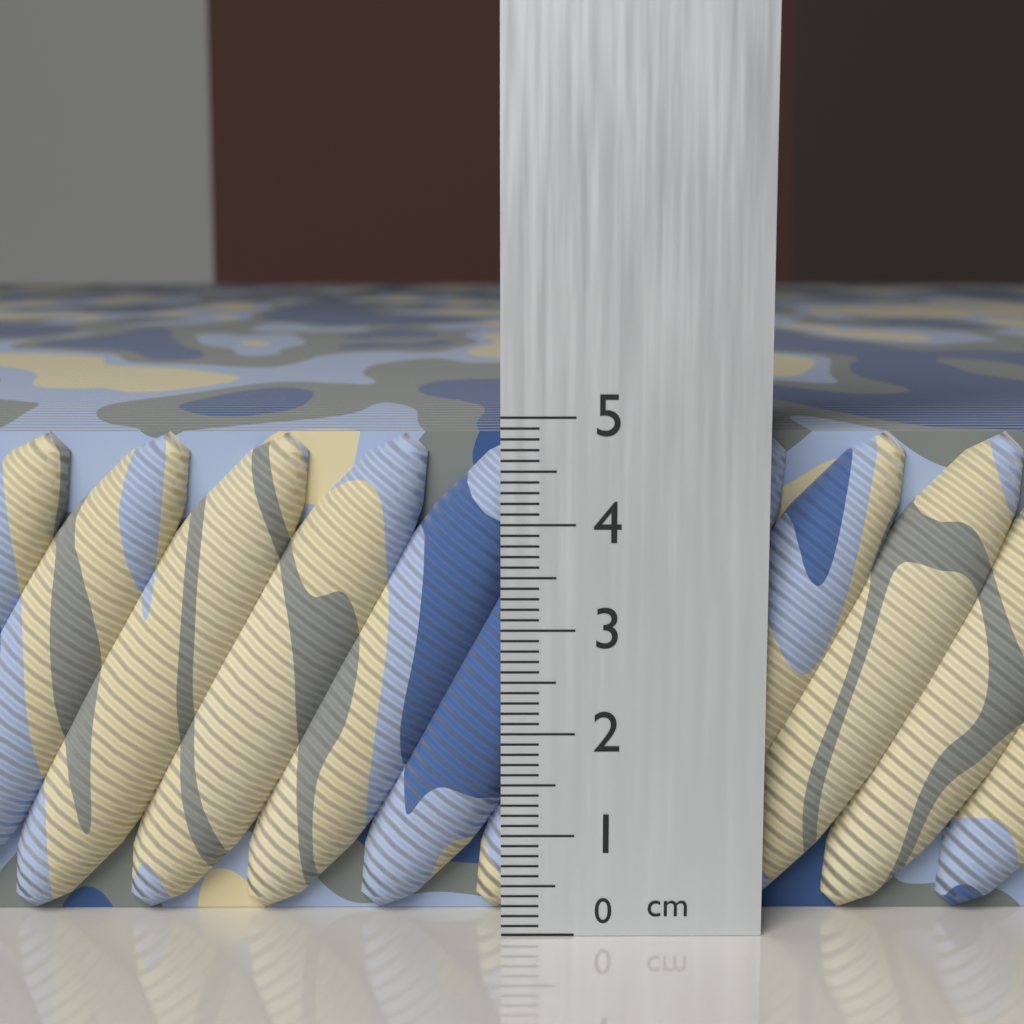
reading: 4.8 cm
